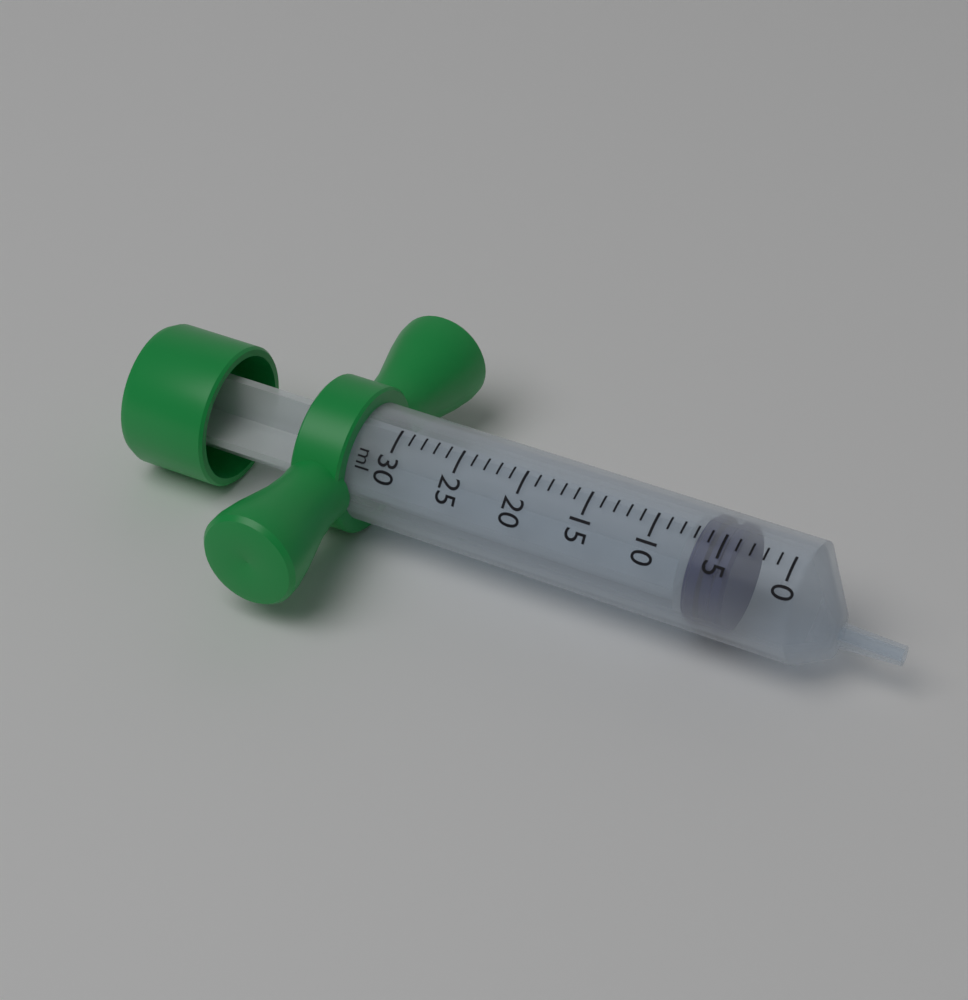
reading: 4 ml
